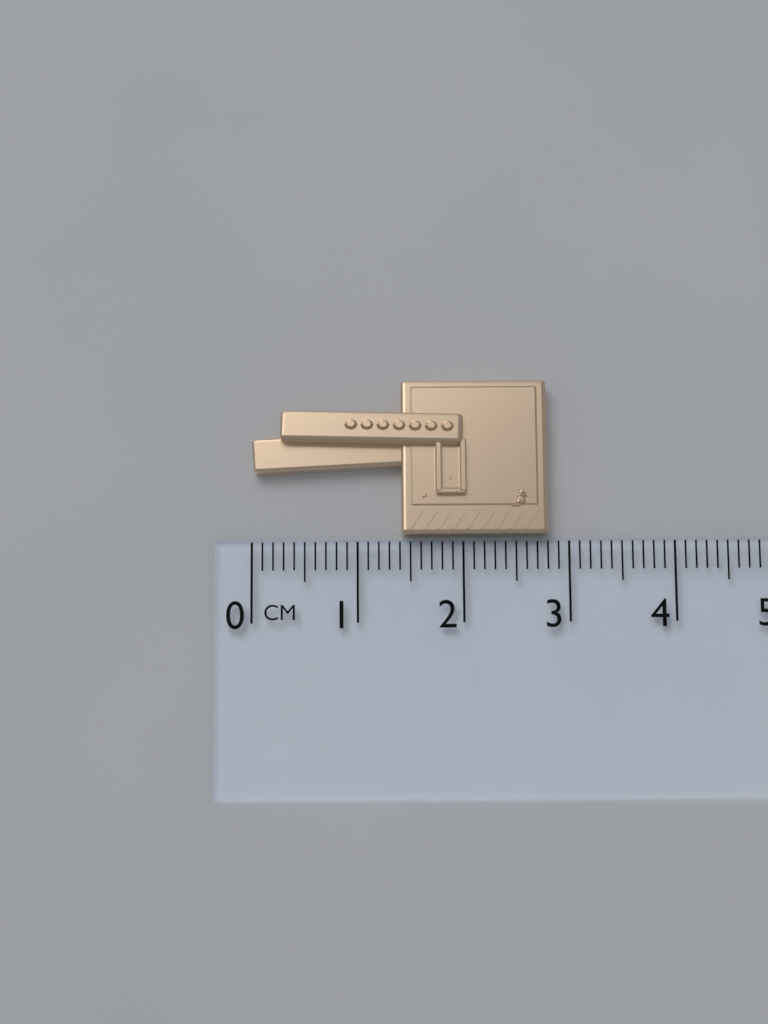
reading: 2.8 cm
